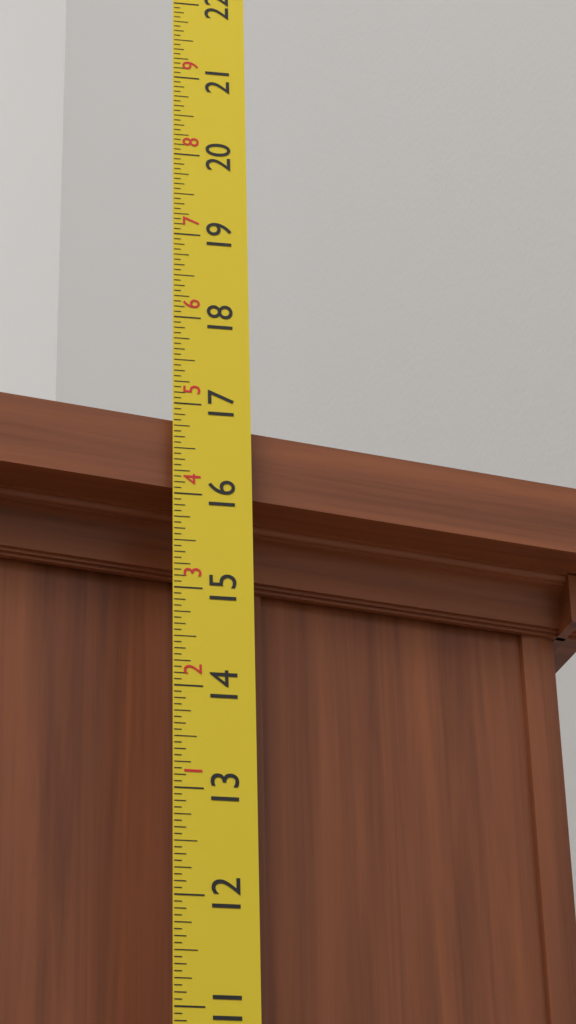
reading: 16.8750 in
